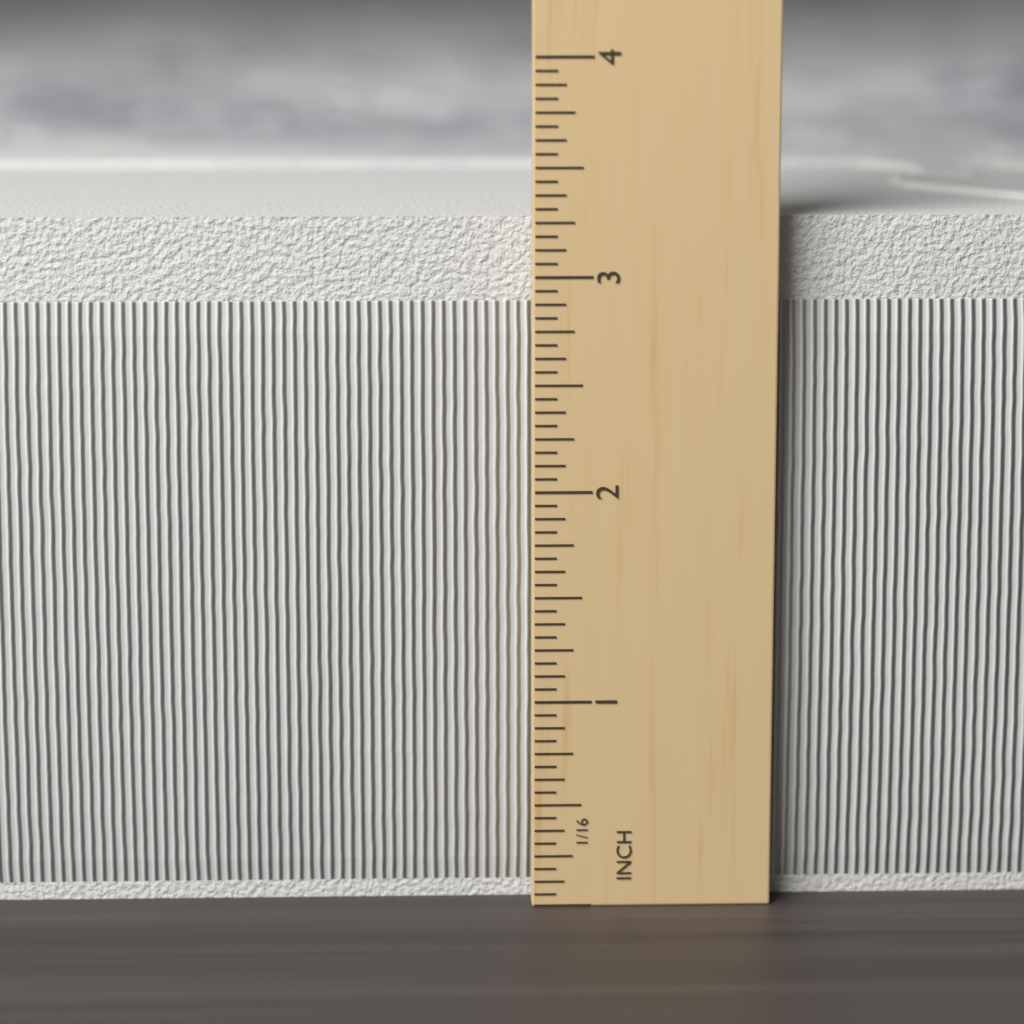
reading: 3.3125 in
